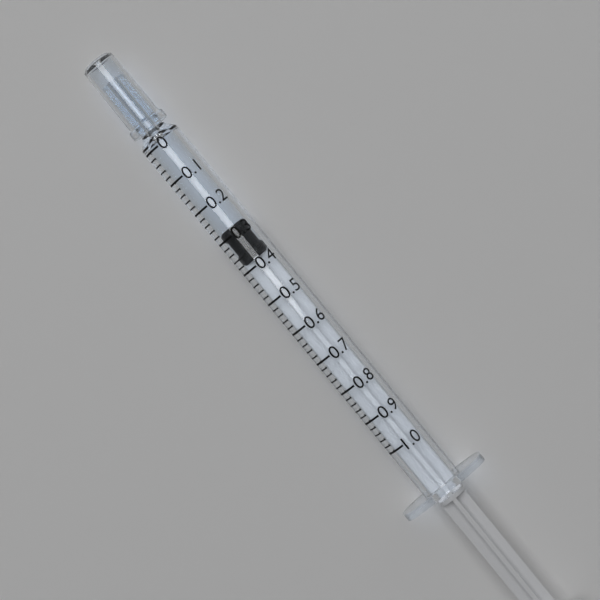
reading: 0.28 (no unit)
